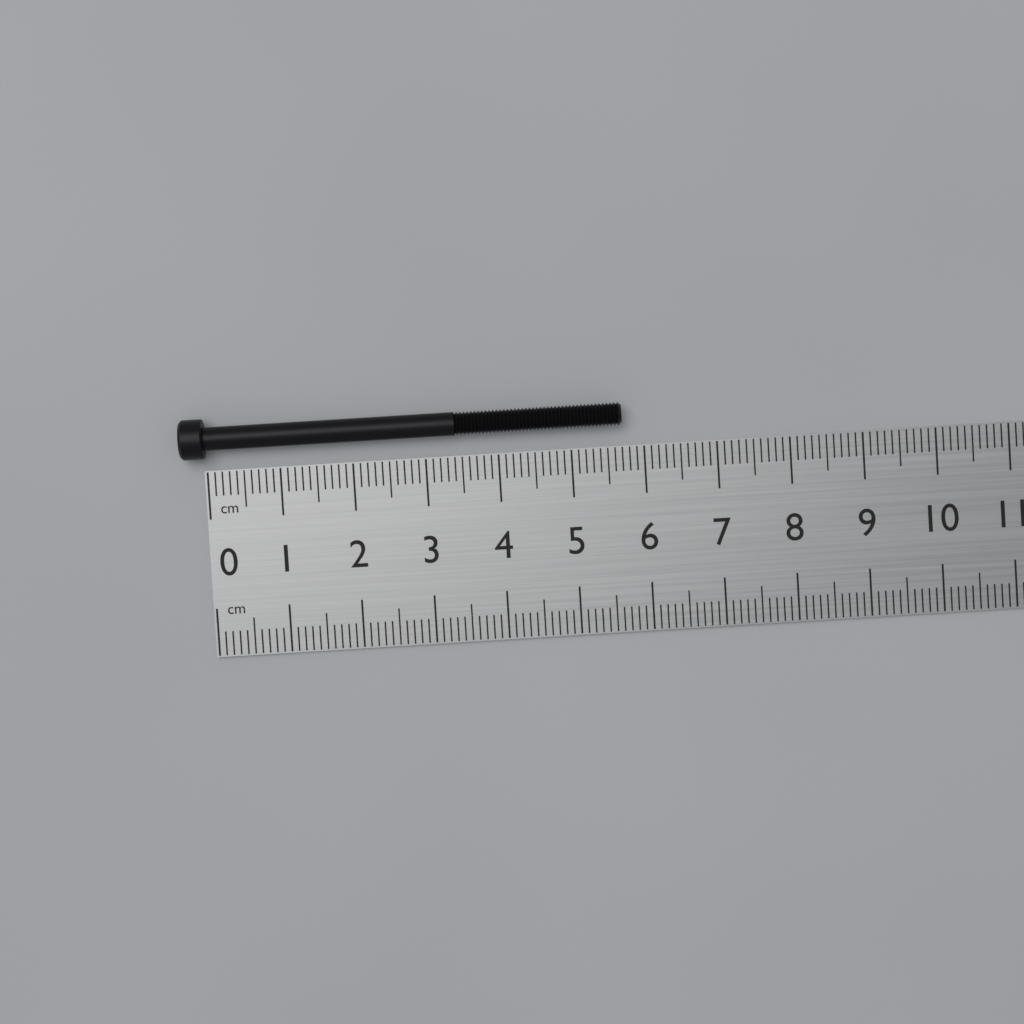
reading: 5.7 cm
